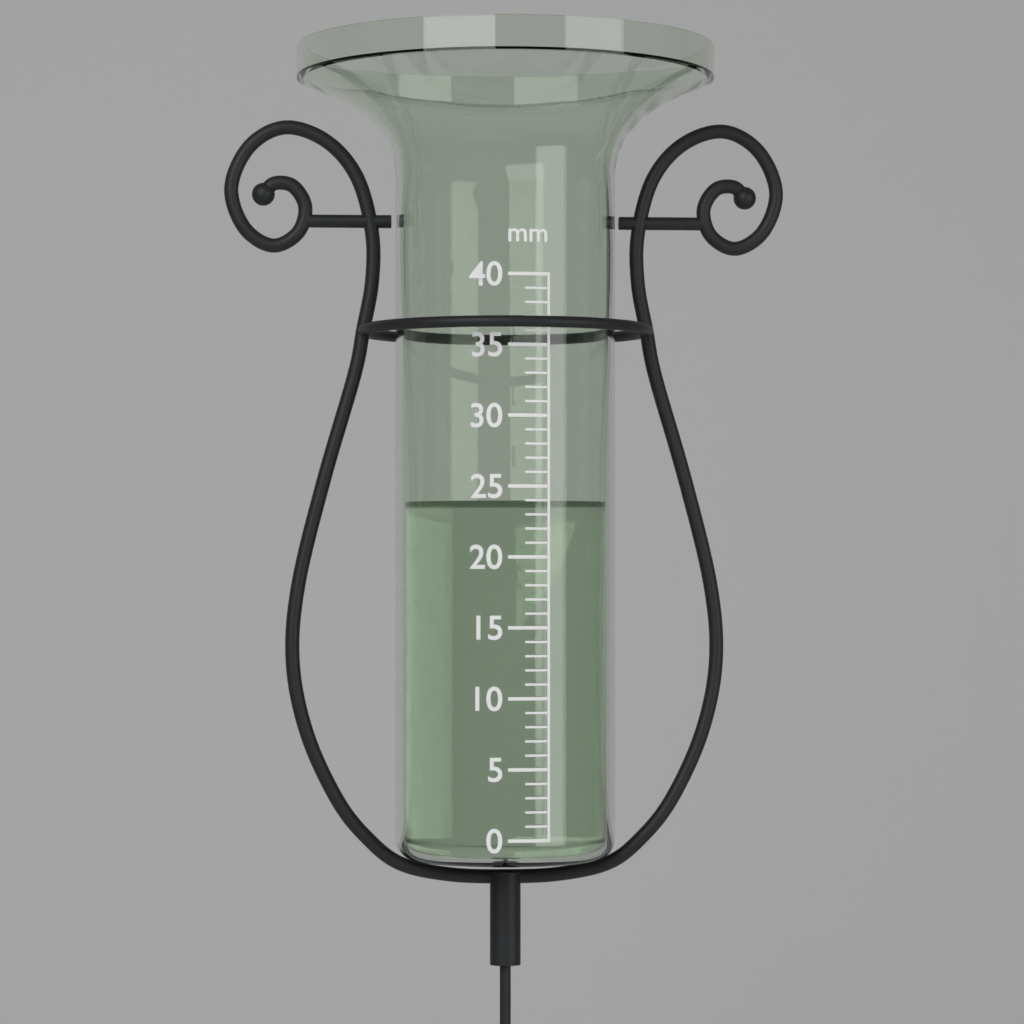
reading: 24 mm
